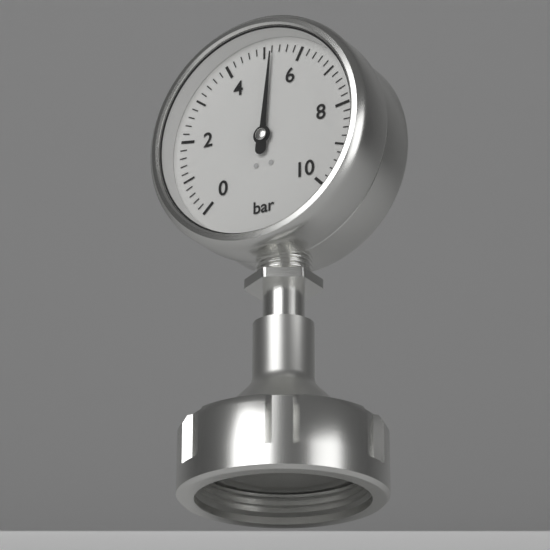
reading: 5.2 bar
